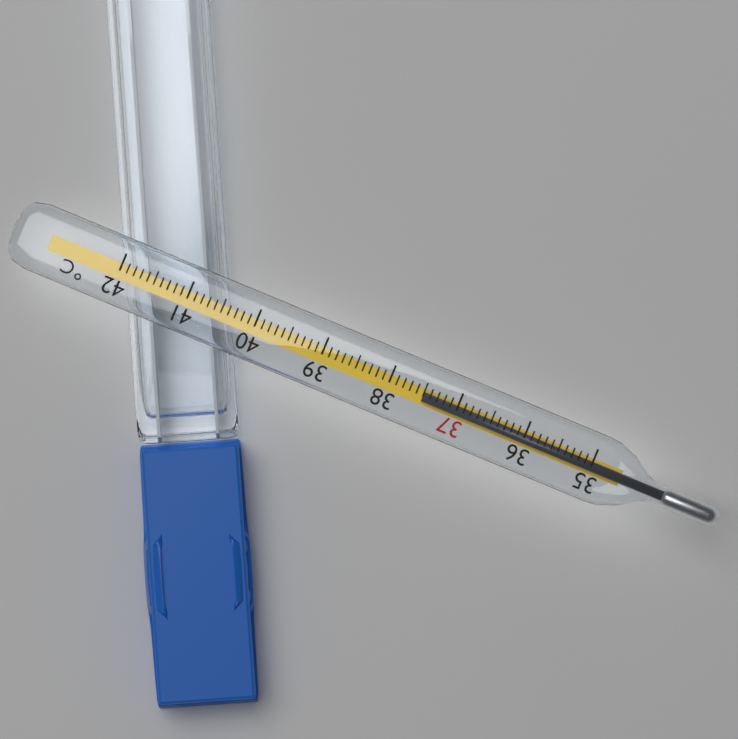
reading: 37.5 °C
